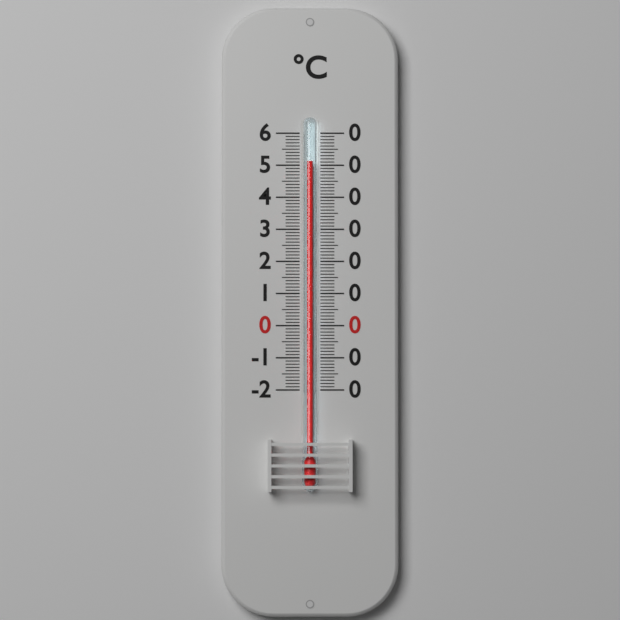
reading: 51 °C
